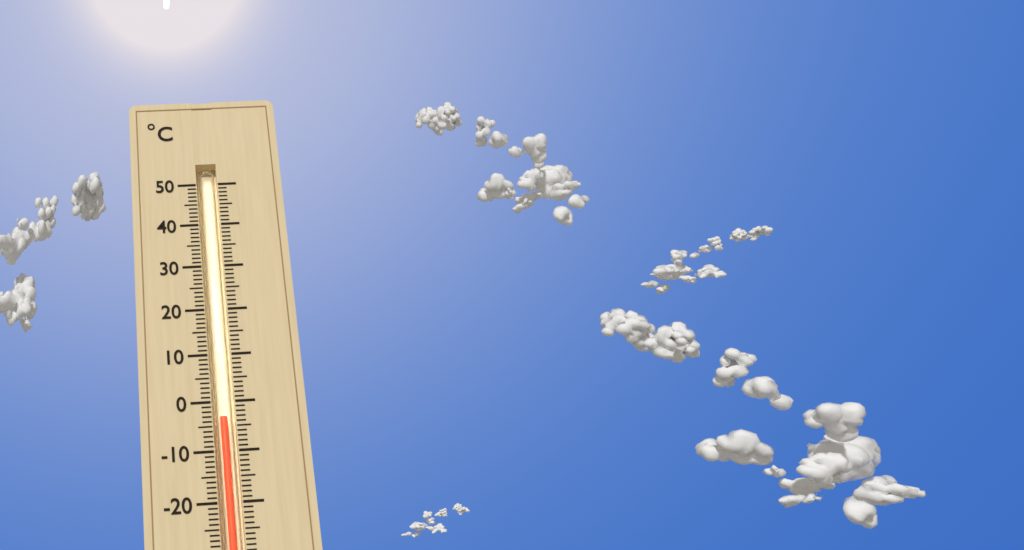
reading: -3 °C
